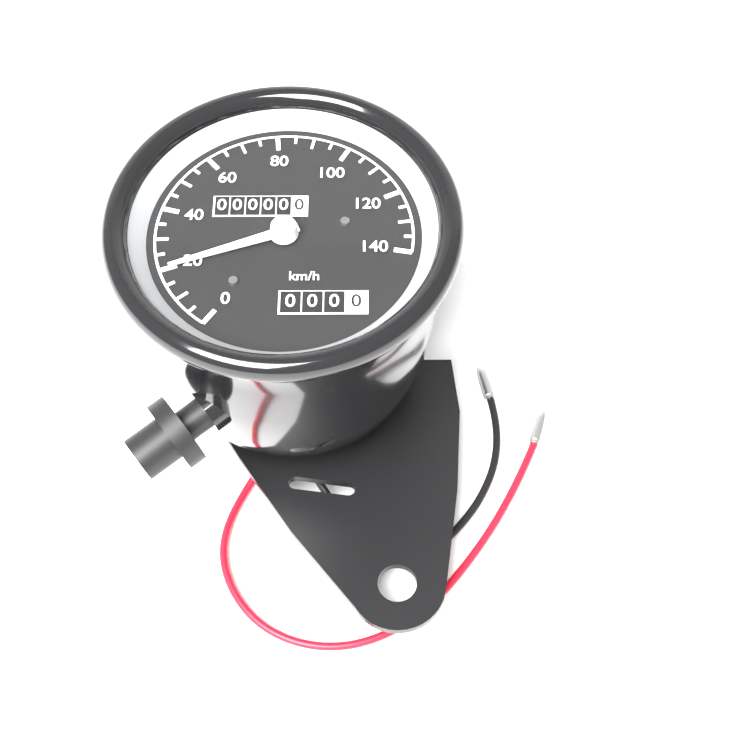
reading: 20 km/h
